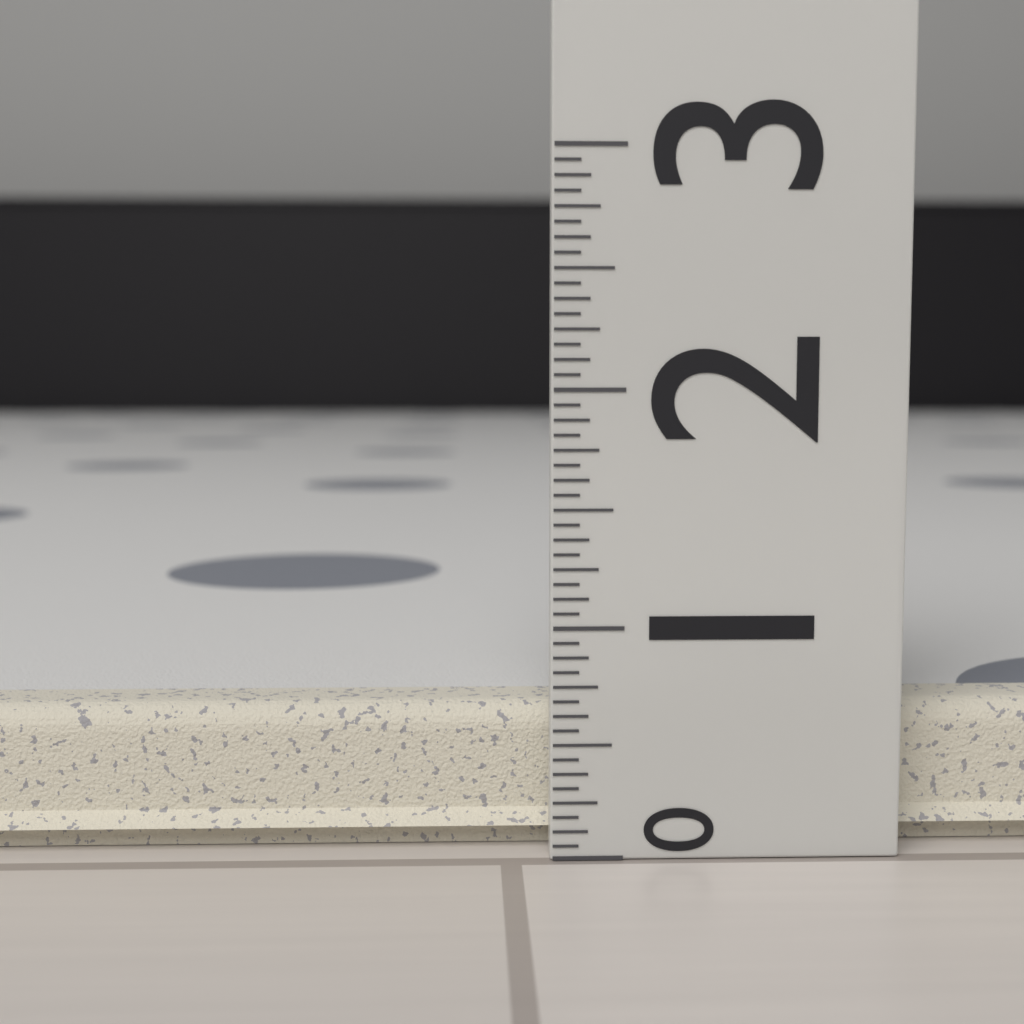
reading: 0.6250 (no unit)
